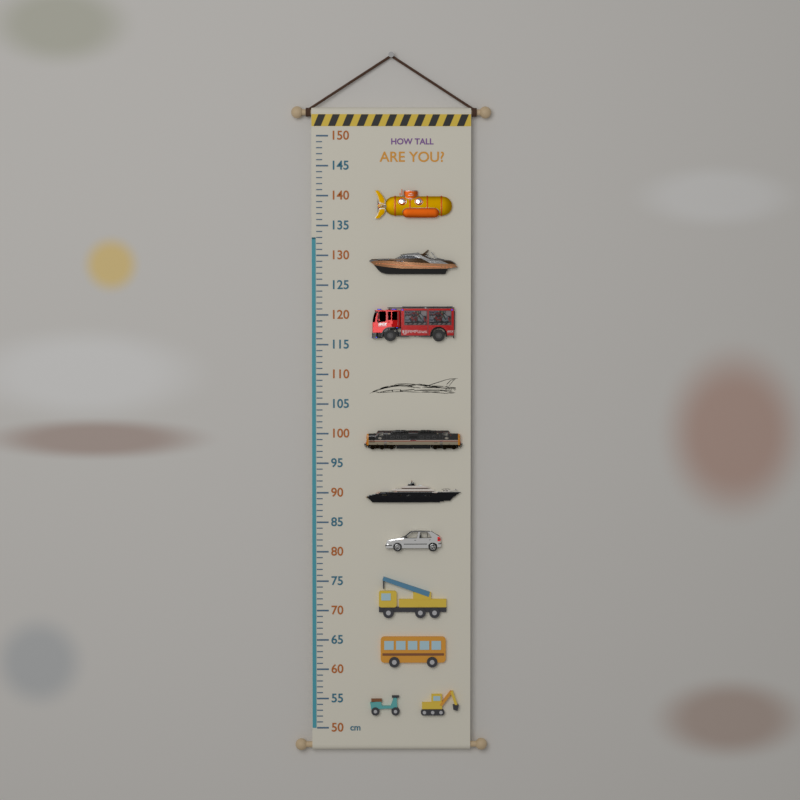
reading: 133 cm
